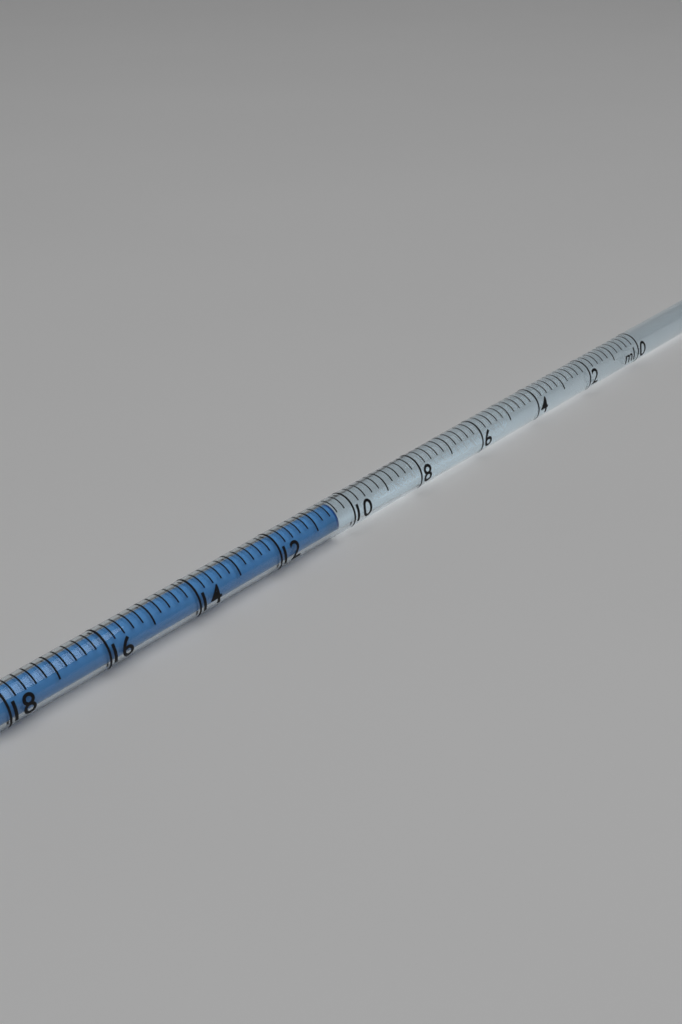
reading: 10.4 ml
